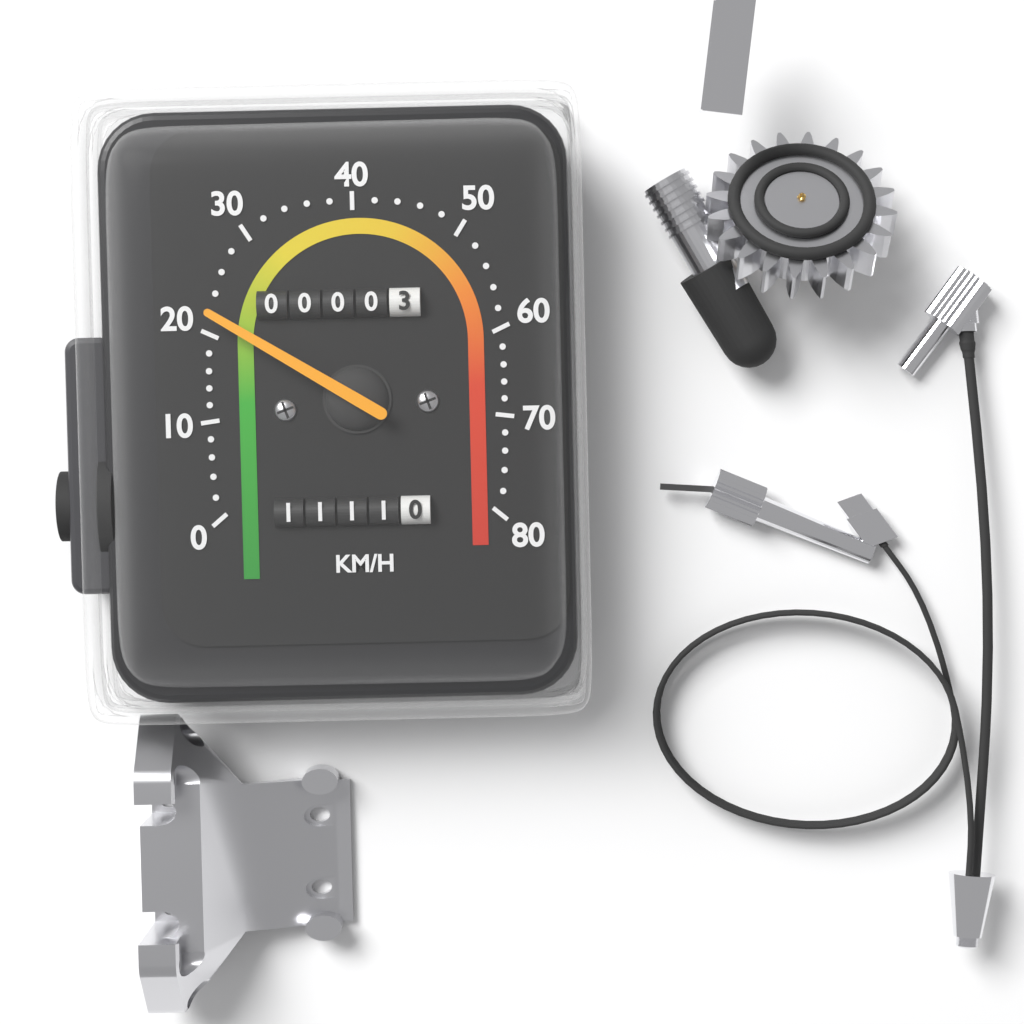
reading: 22 km/h
